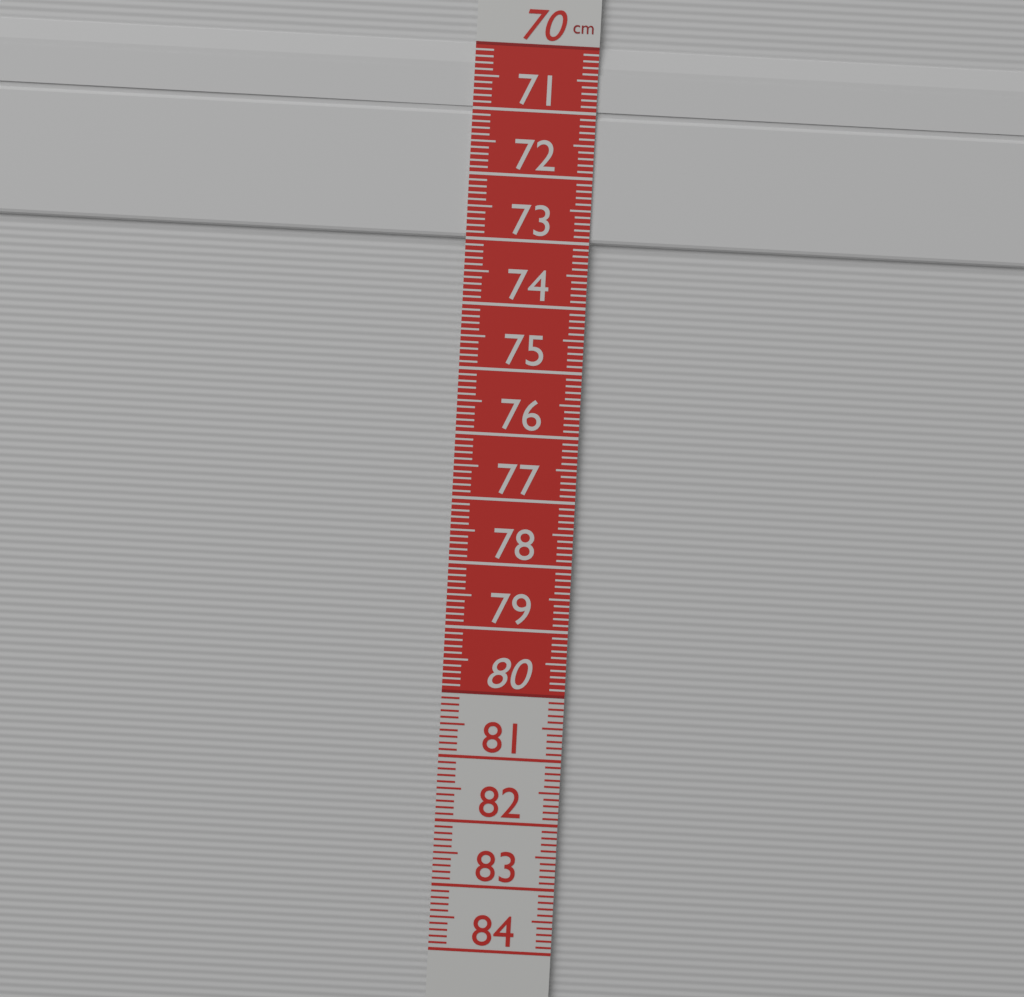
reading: 73.0 cm
